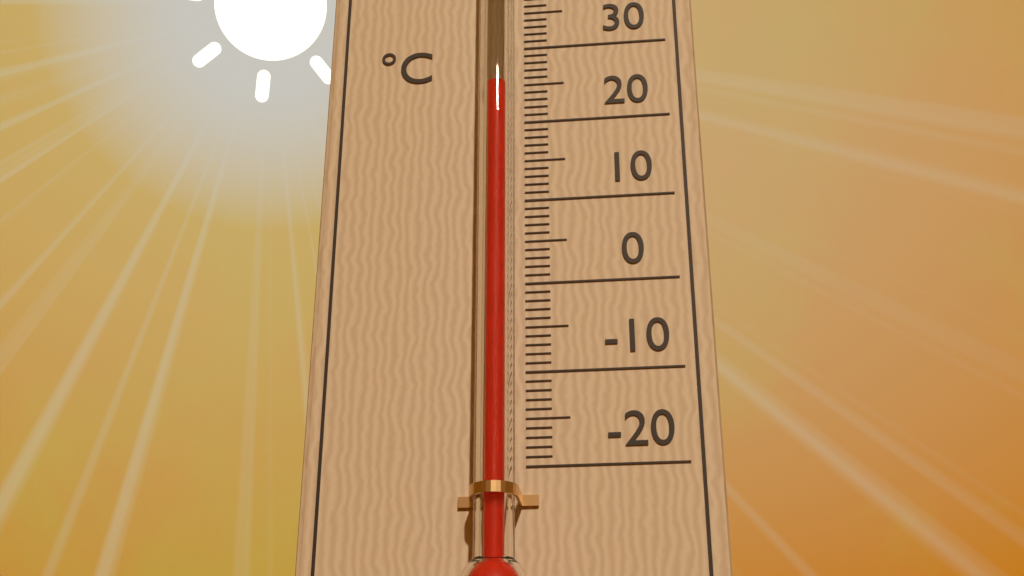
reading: 23 °C
